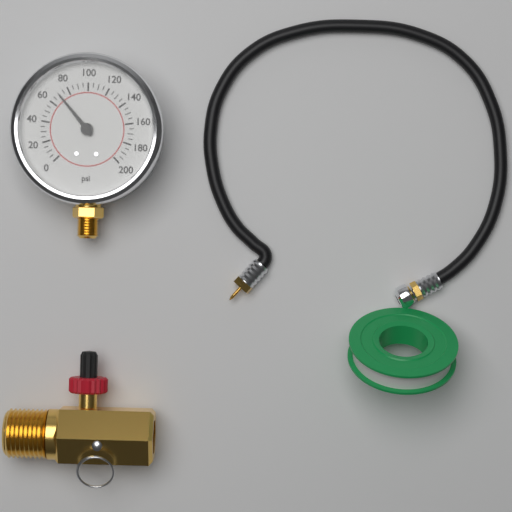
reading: 70 psi
